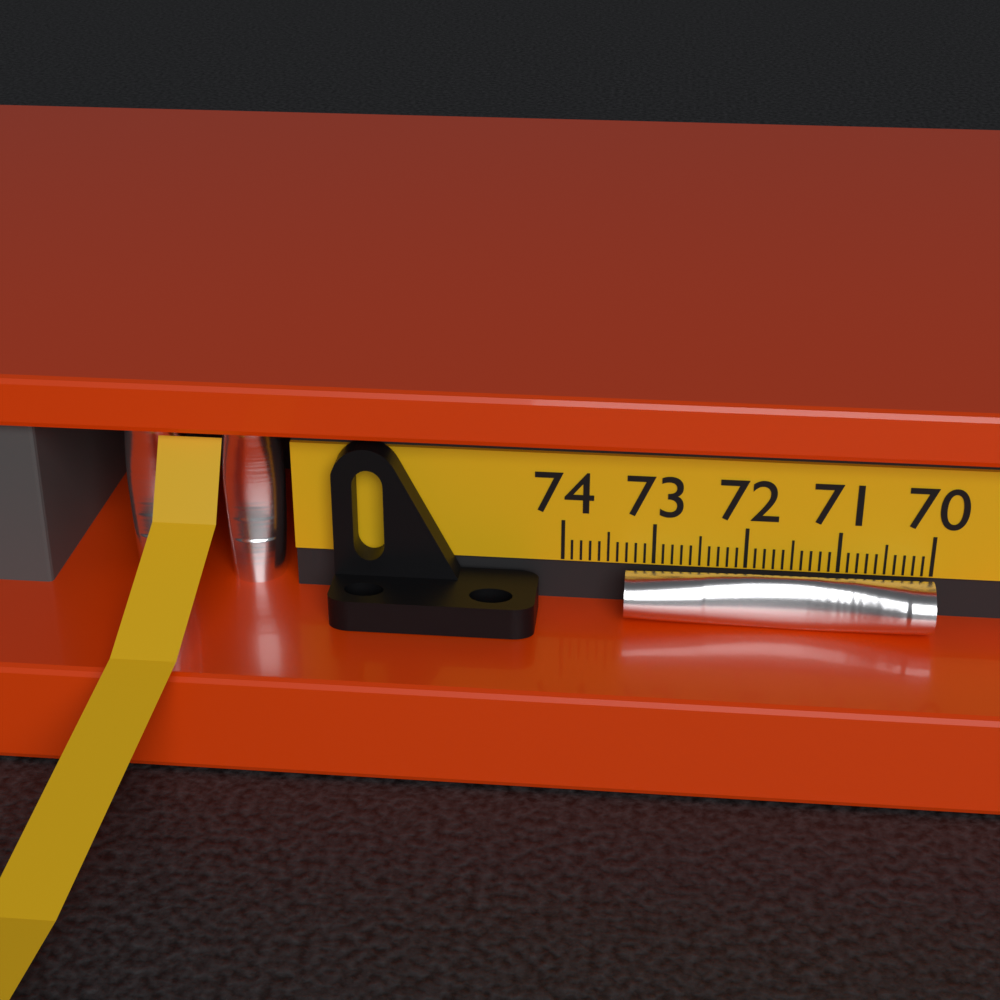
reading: 73.3 (no unit)
